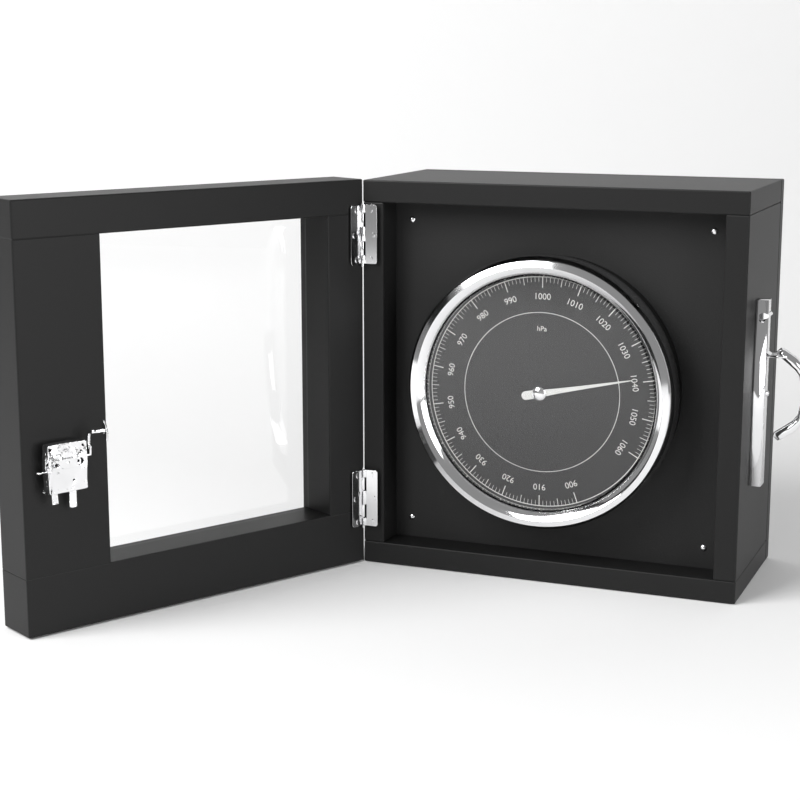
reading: 1039 hPa
